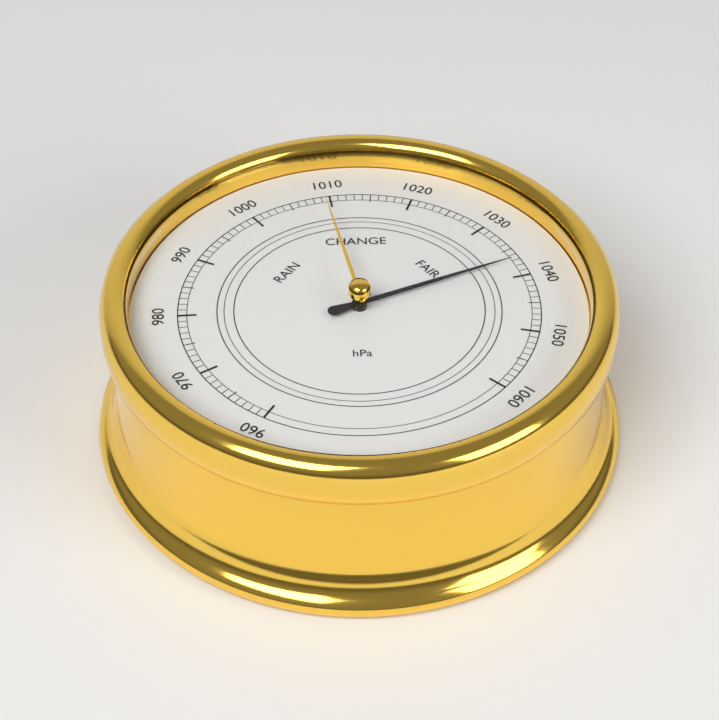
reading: 1037 hPa
